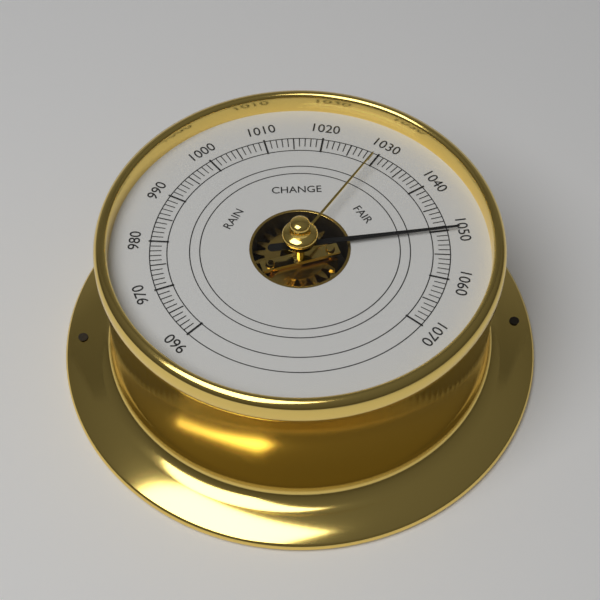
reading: 1050 (no unit)
